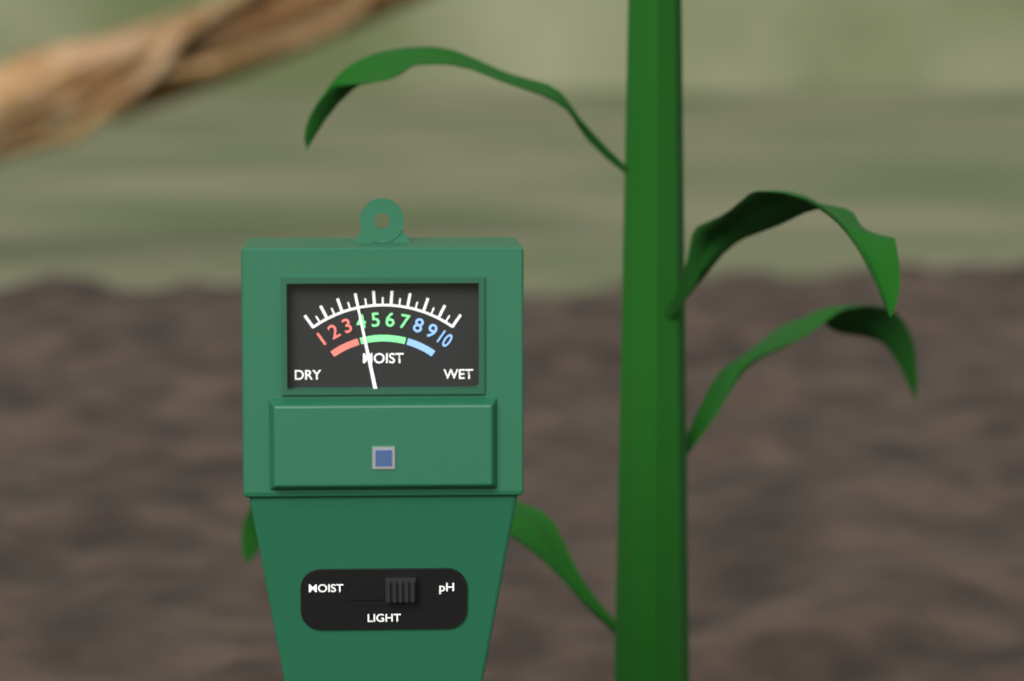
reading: 4.0 (no unit)
